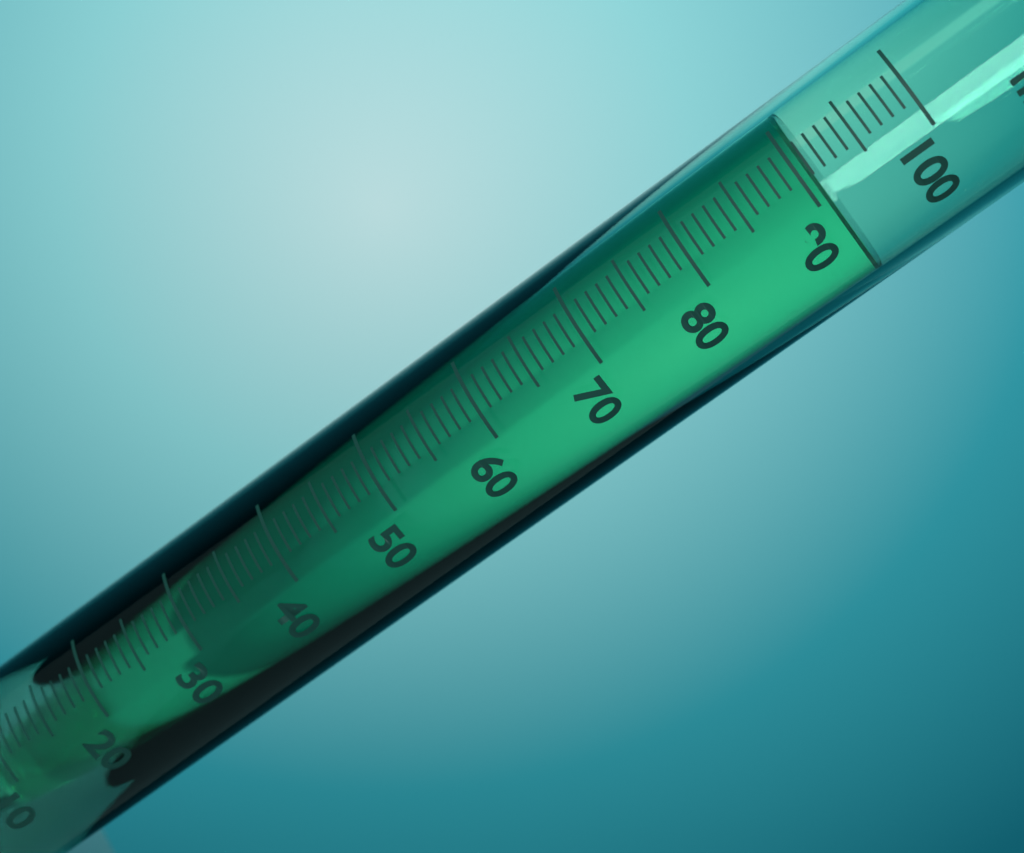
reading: 91 ml
